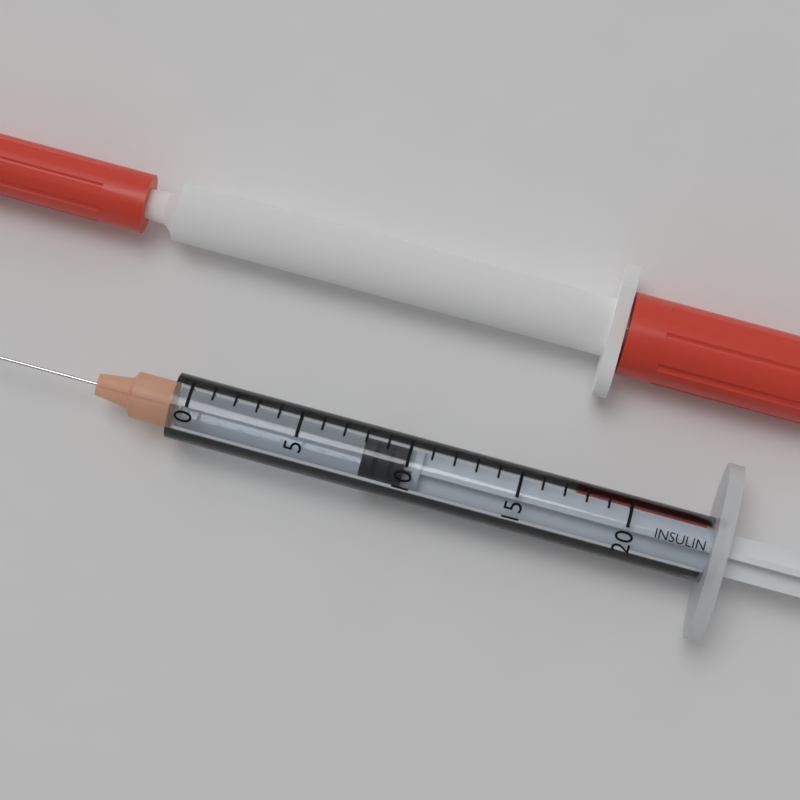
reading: 8 (no unit)
